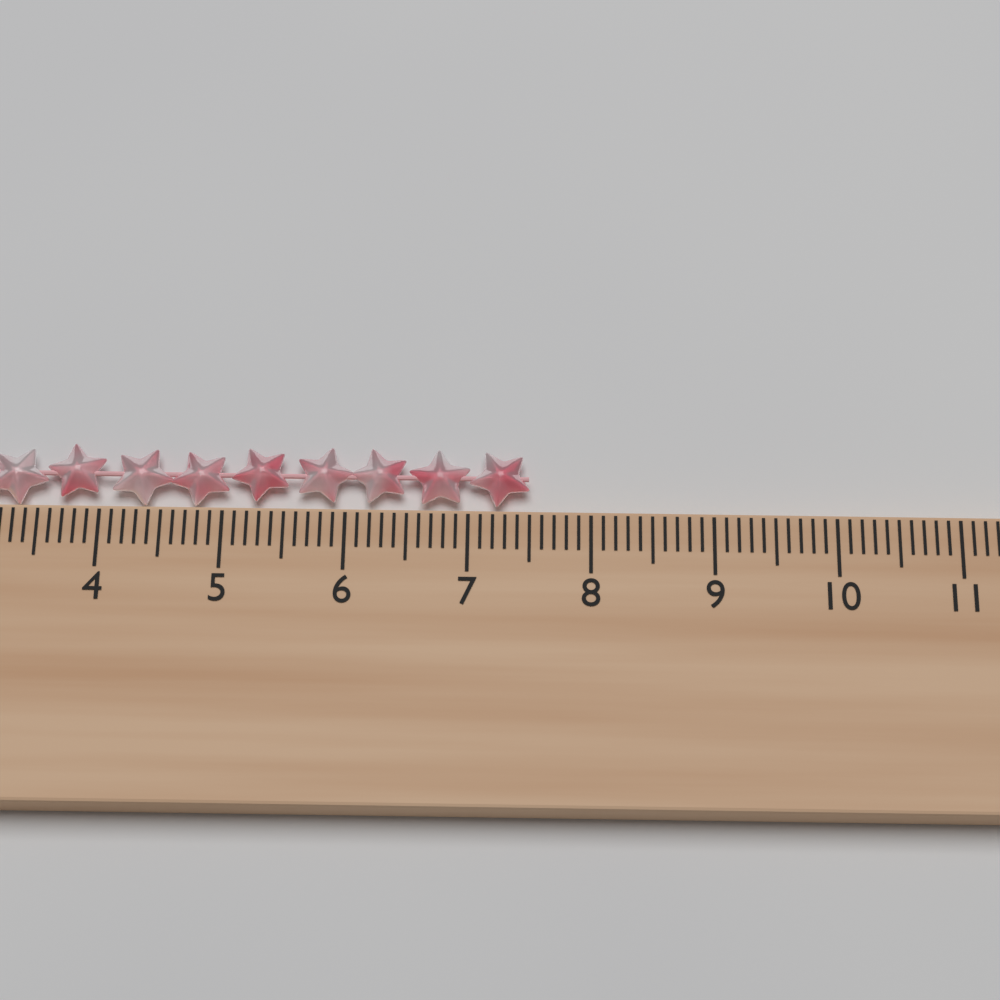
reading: 7.5 cm
